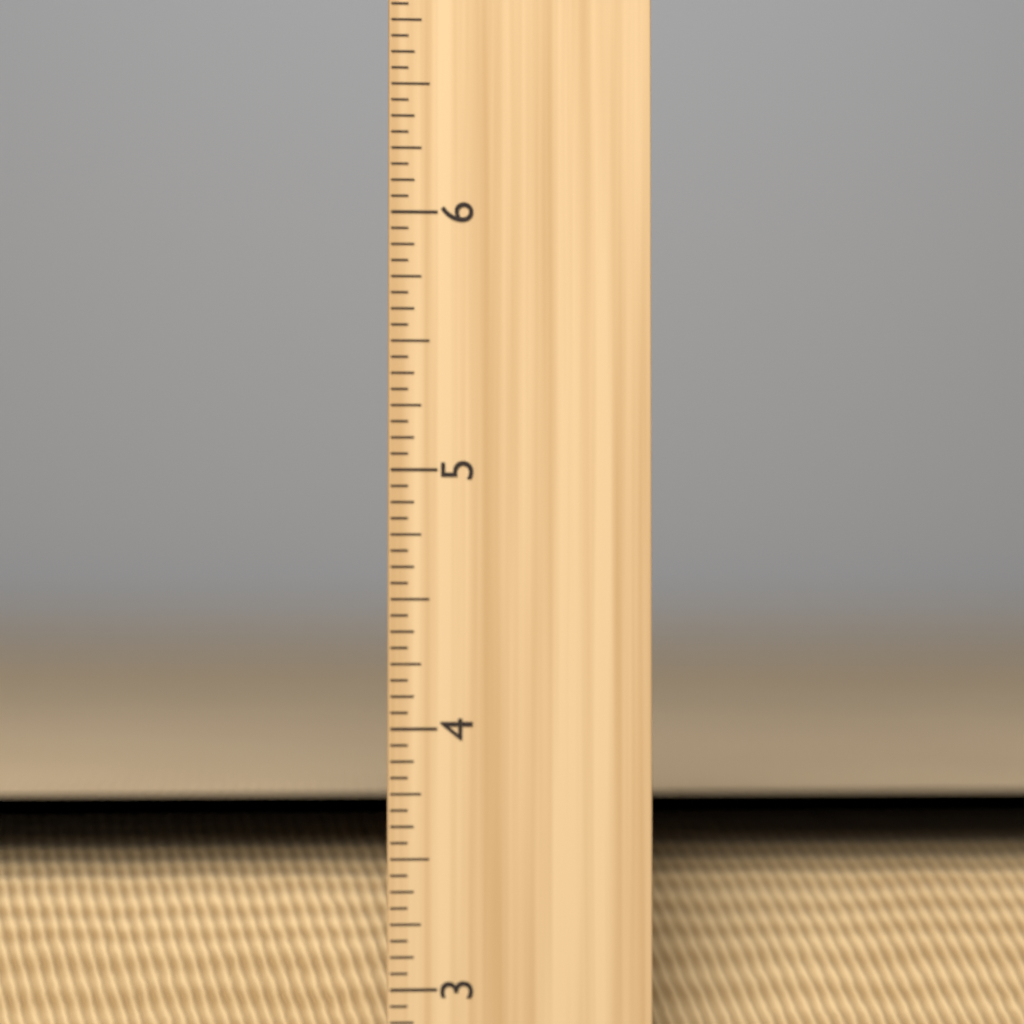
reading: 3.6250 in
